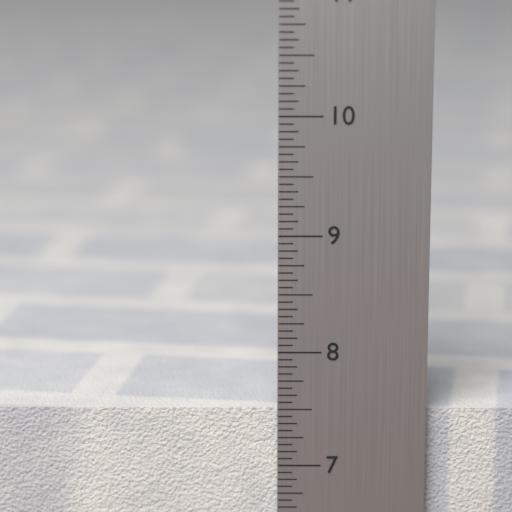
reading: 7.5000 in
